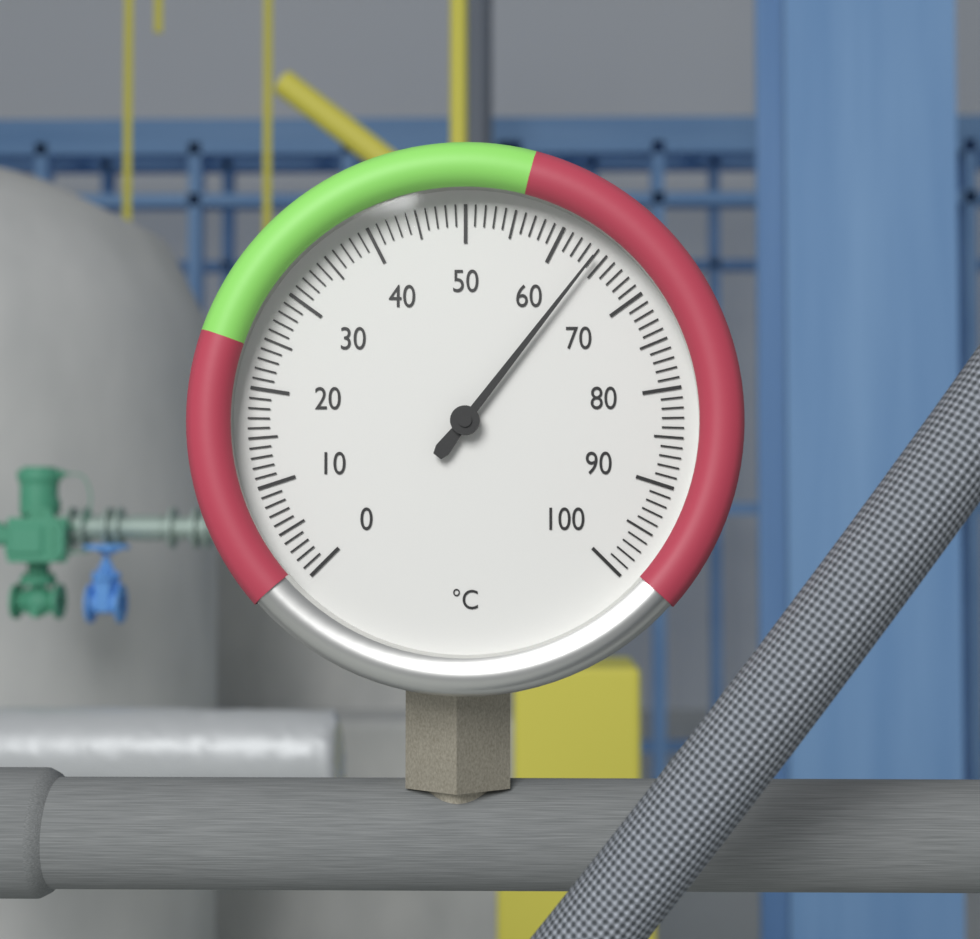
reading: 64 °C
